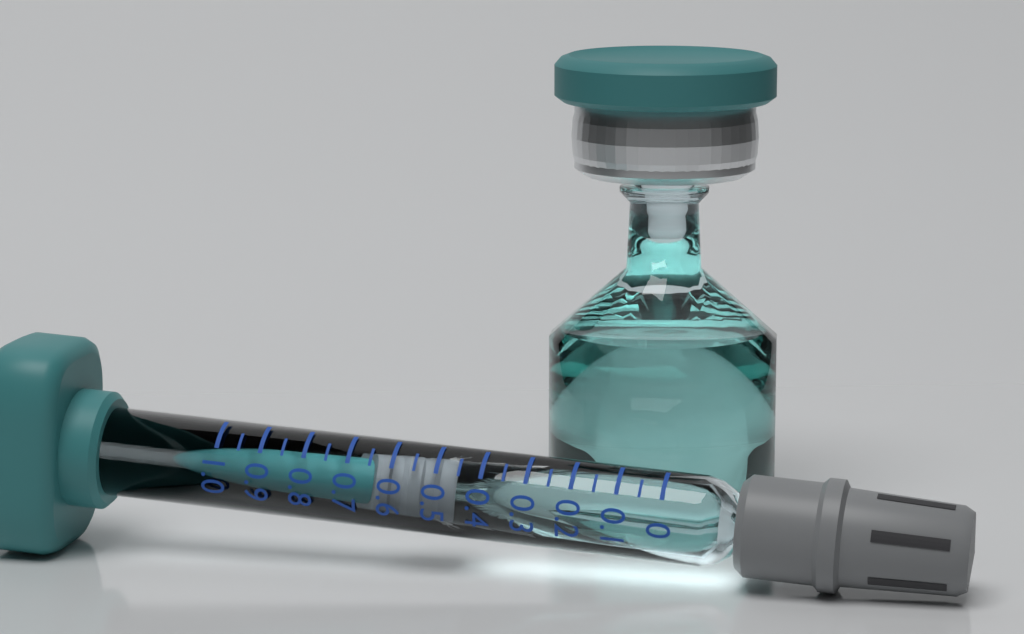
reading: 0.45 (no unit)
